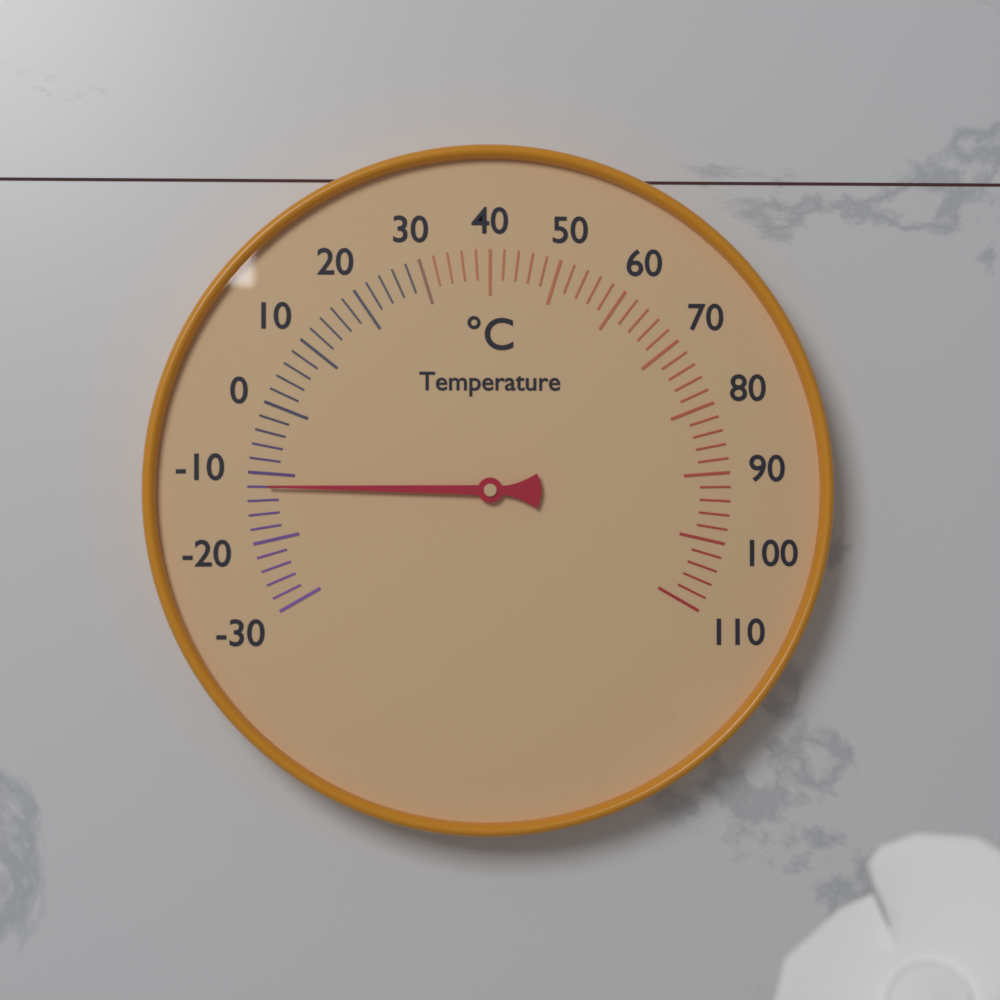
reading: -12 °C
